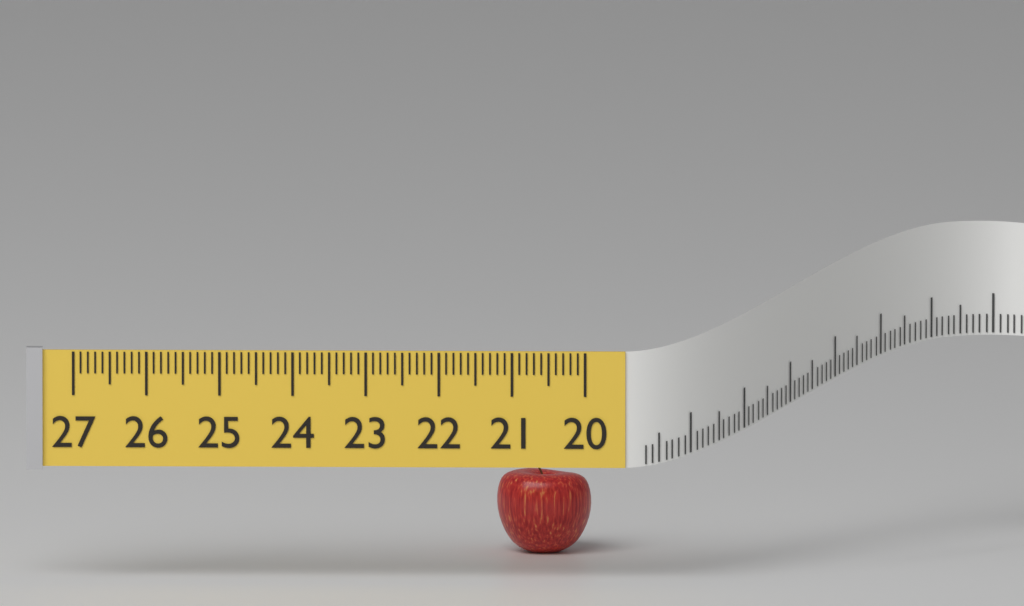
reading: 21.3 (no unit)
